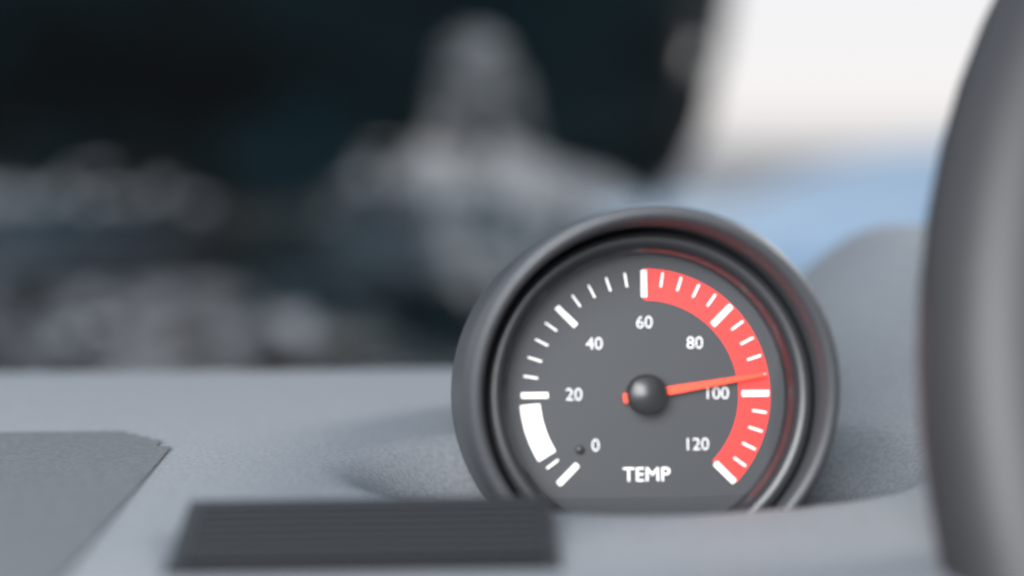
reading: 96 (no unit)
